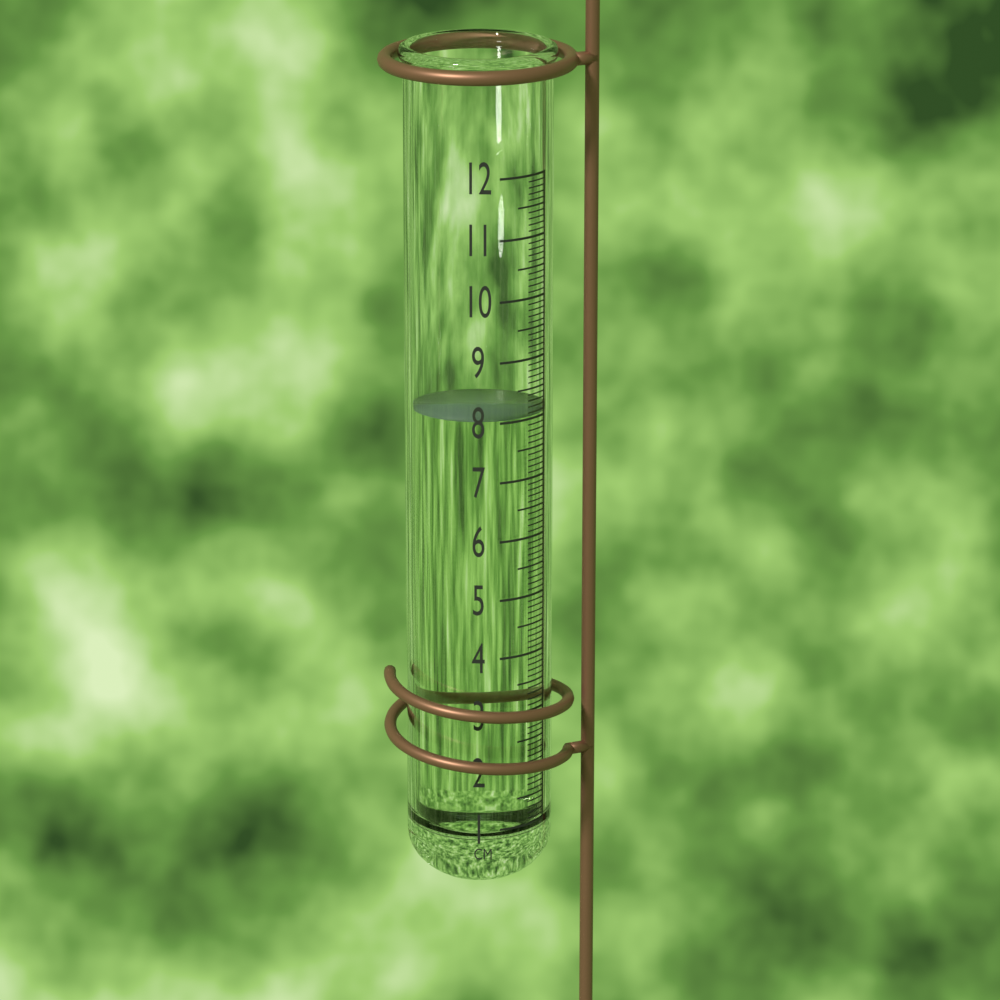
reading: 8.1 cm
